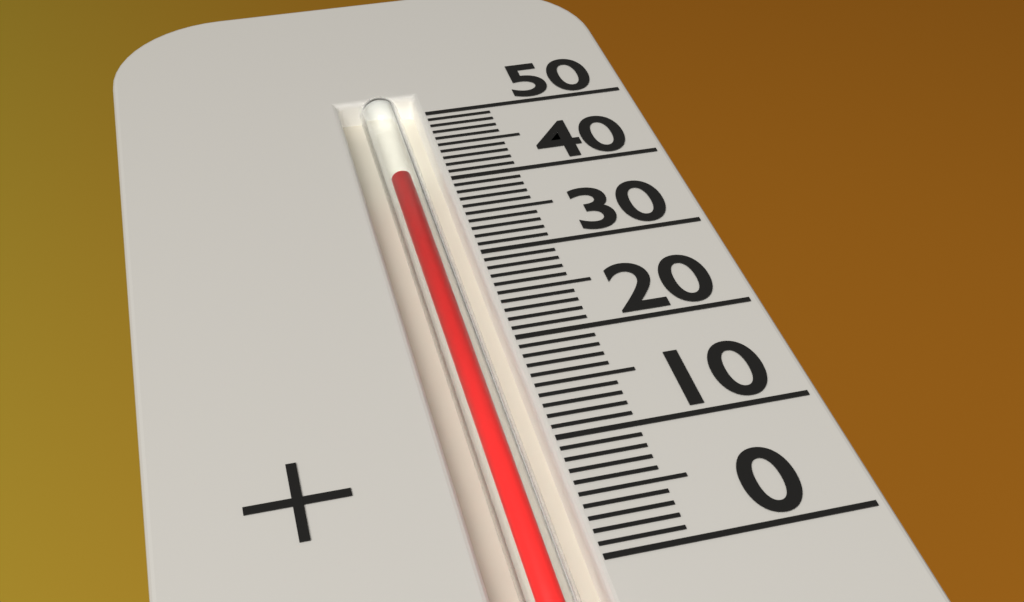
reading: 41 (no unit)
